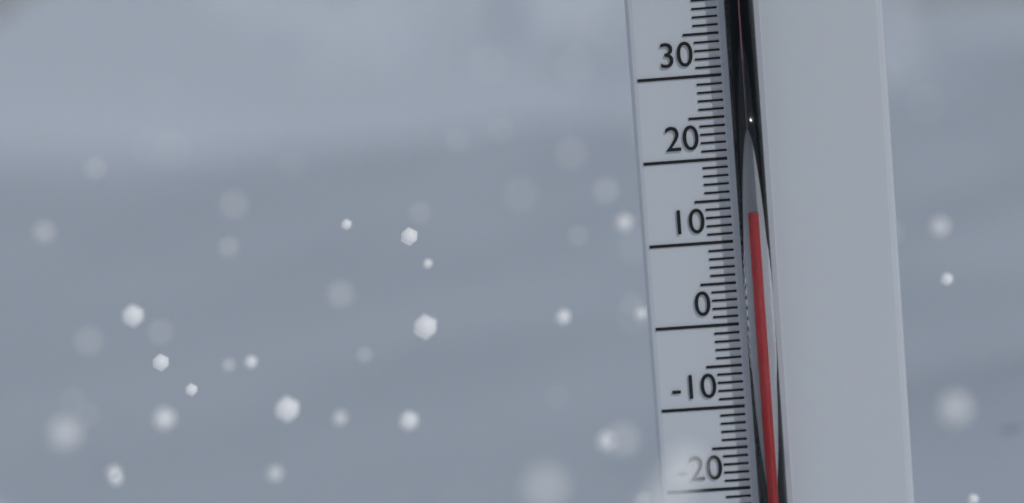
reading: 13 °C
